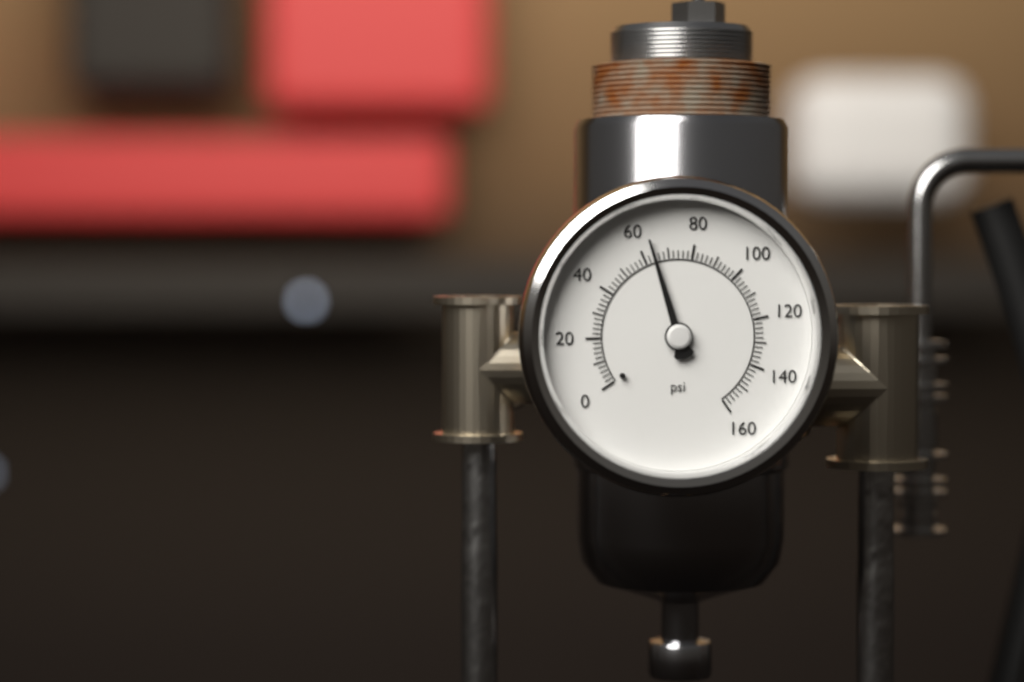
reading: 64 psi
